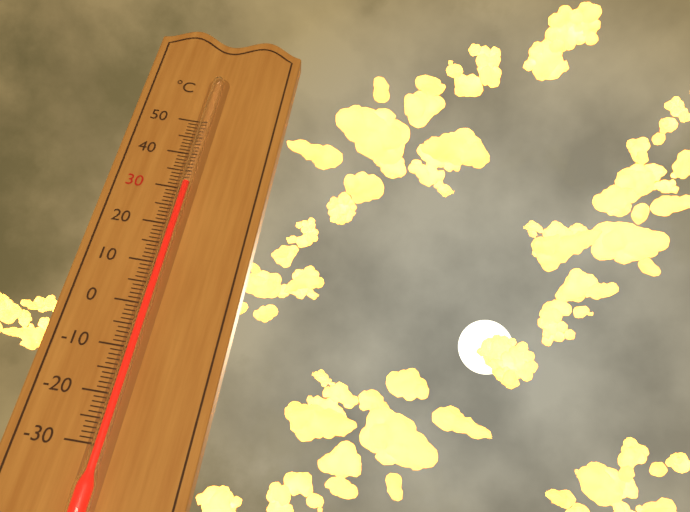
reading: 31 °C
